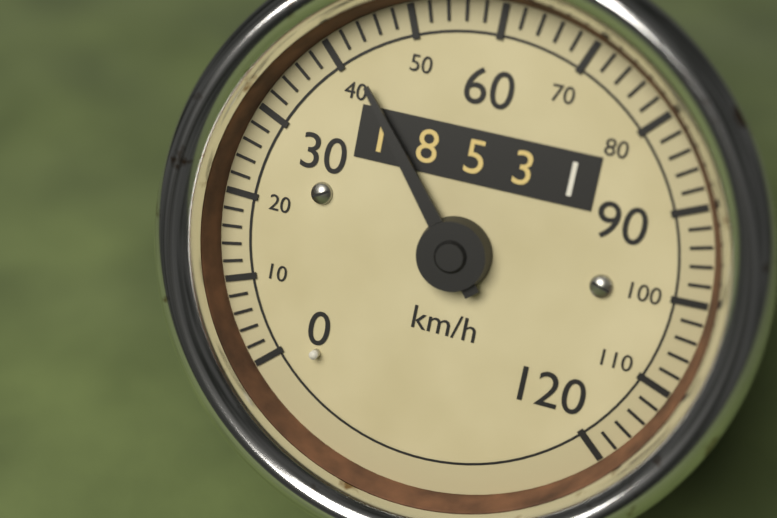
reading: 42 km/h
